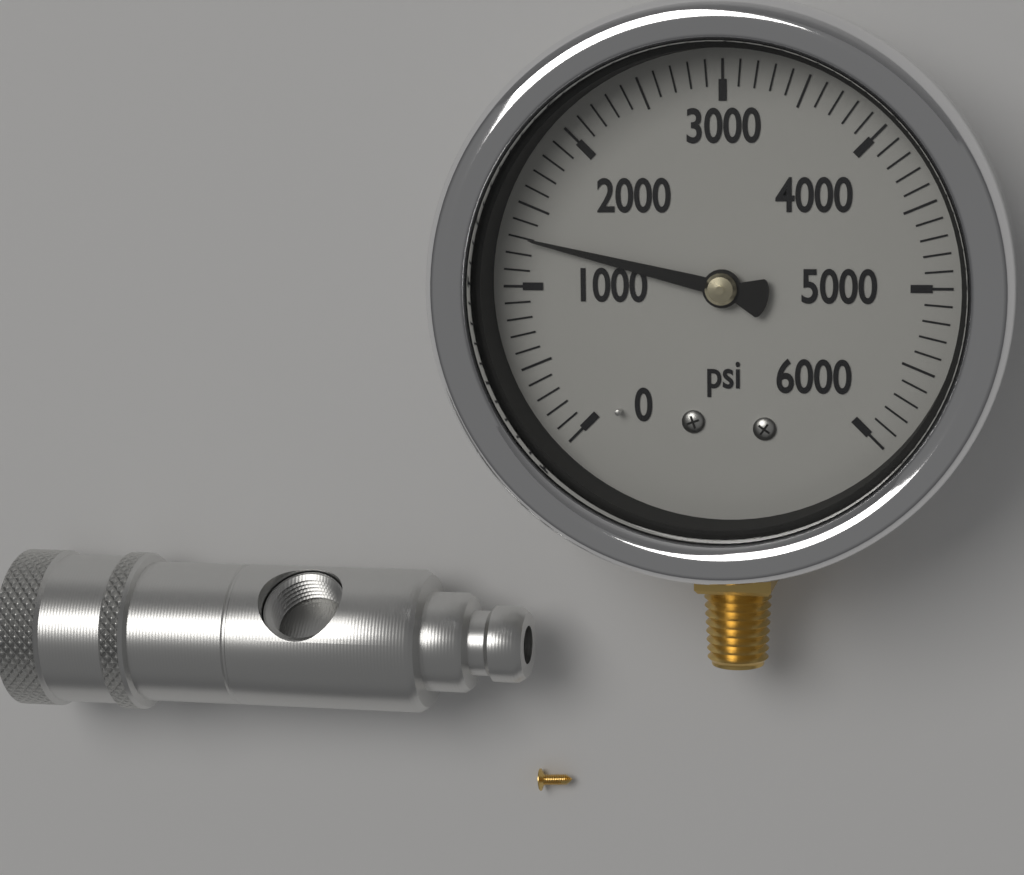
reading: 1300 psi
